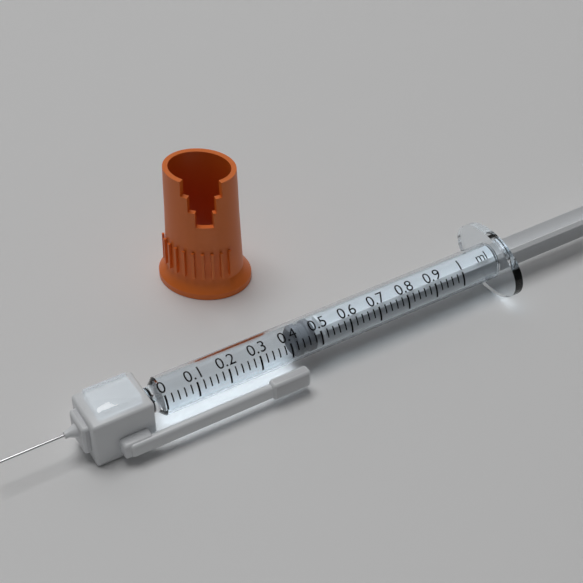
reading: 0.42 ml
